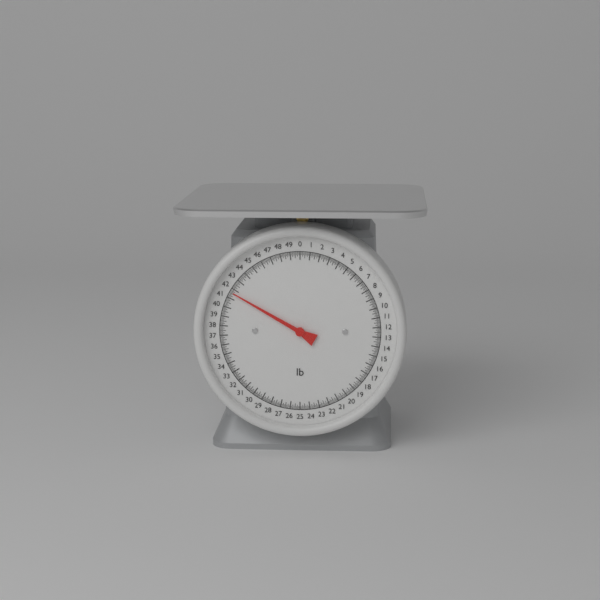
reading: 41.625 lb
